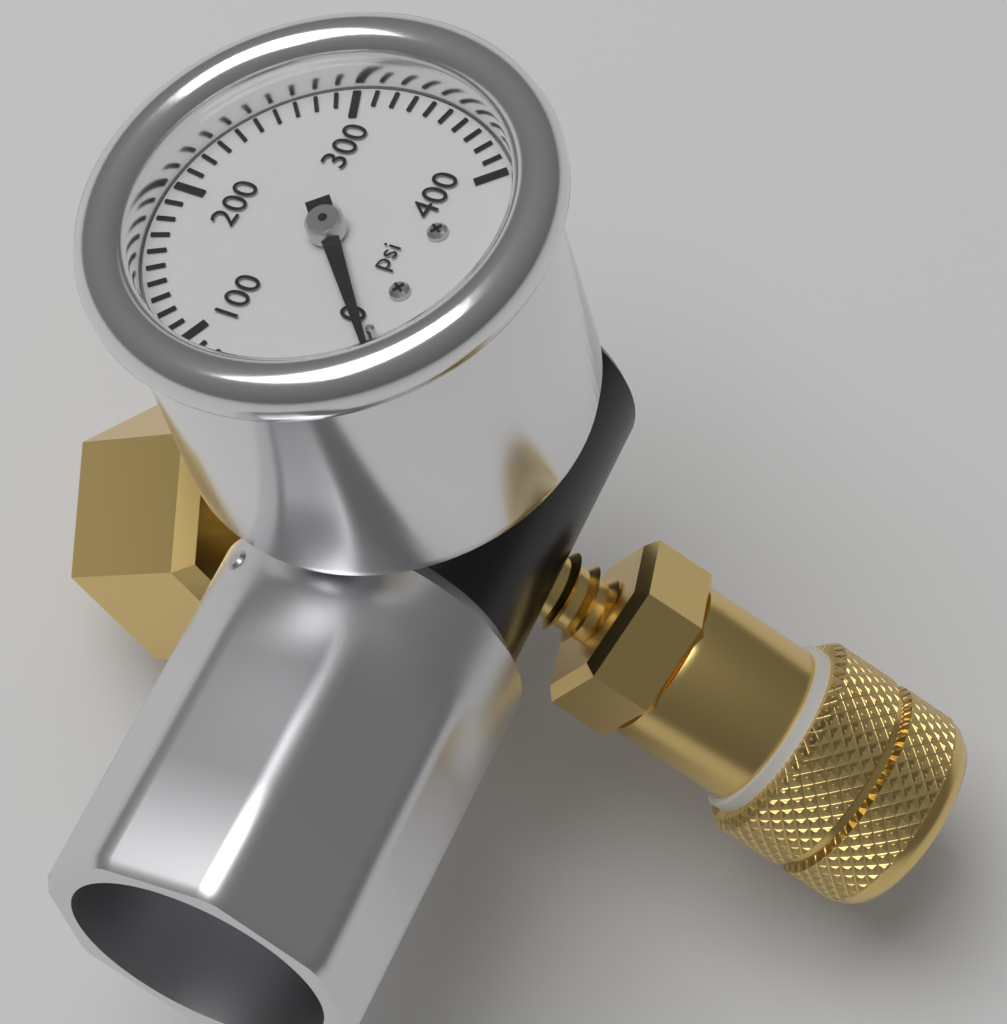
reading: 0 psi
